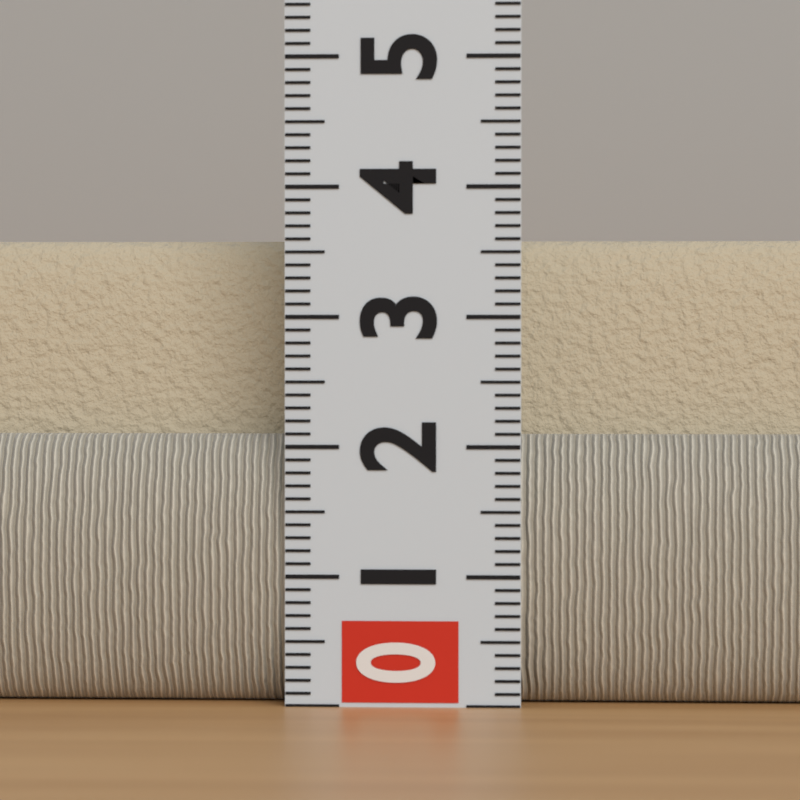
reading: 3.6 (no unit)
